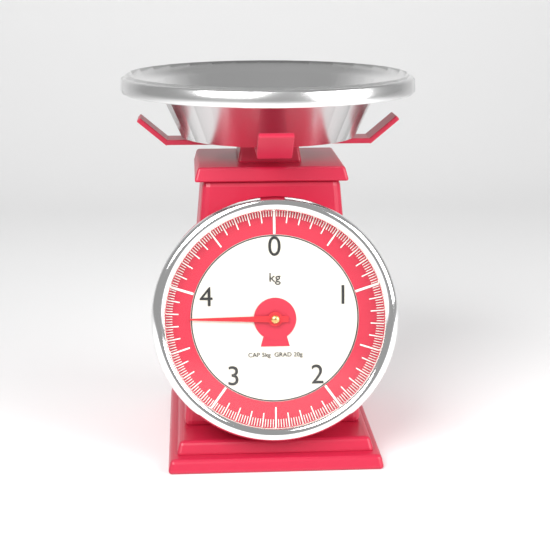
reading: 3.76 kg
